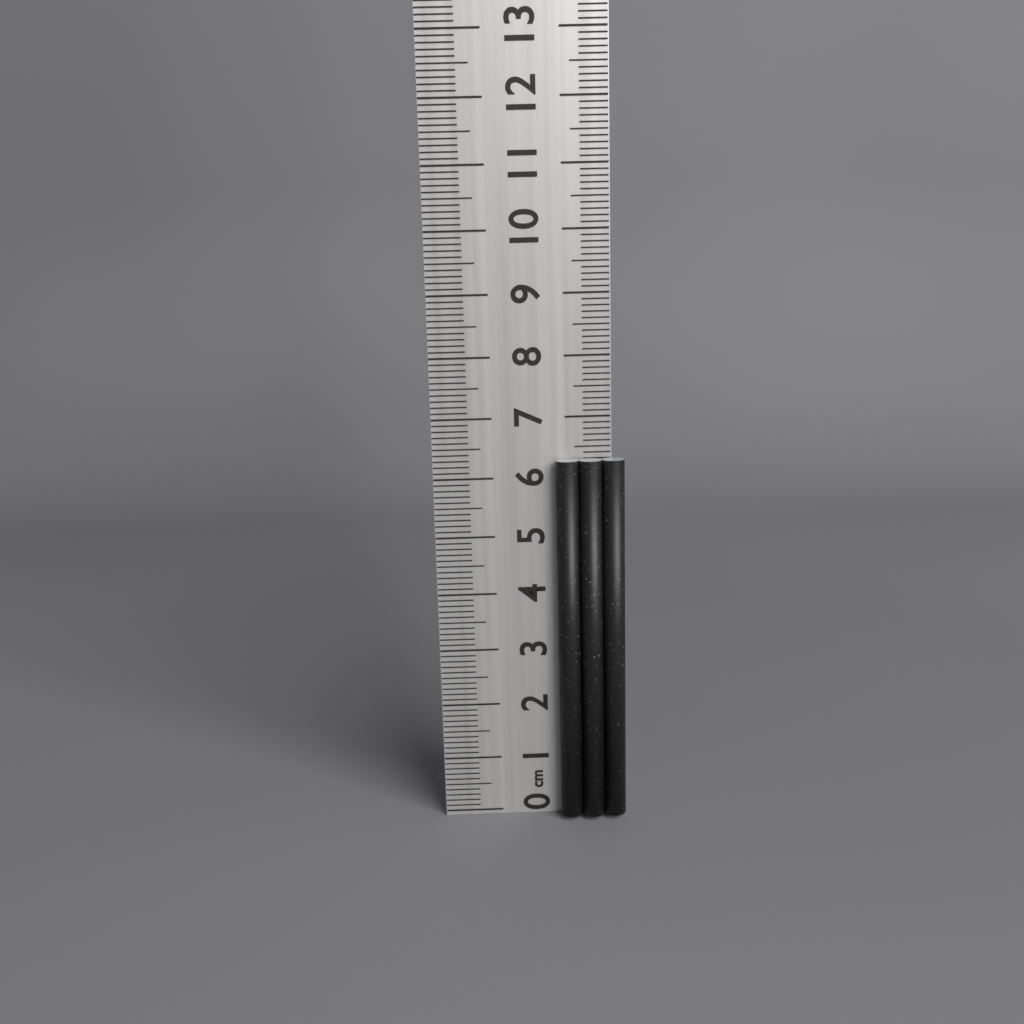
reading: 6.3 cm
